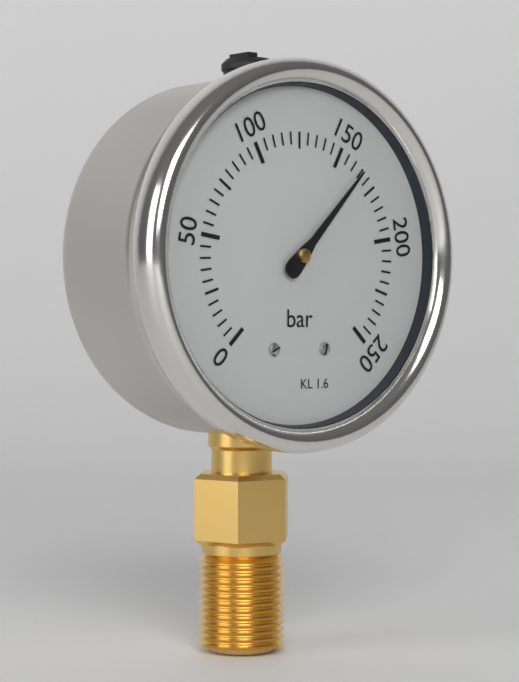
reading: 165 bar
